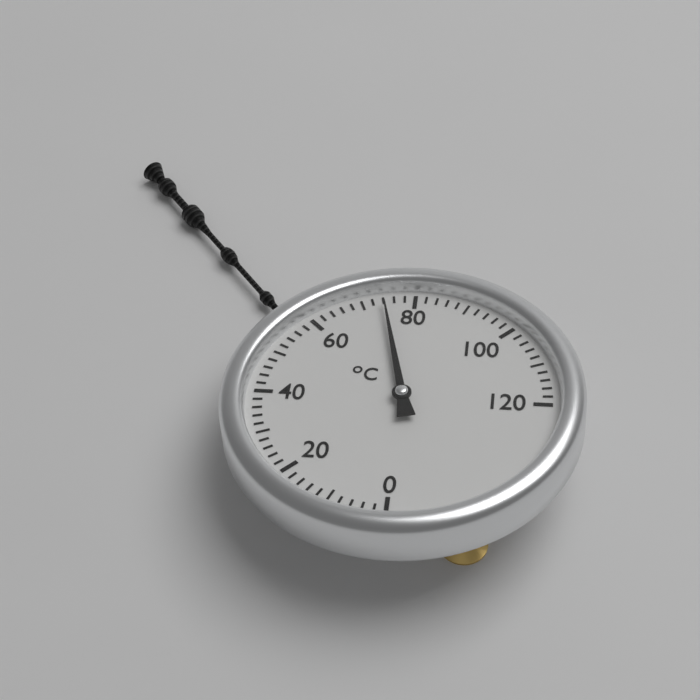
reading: 74 °C
